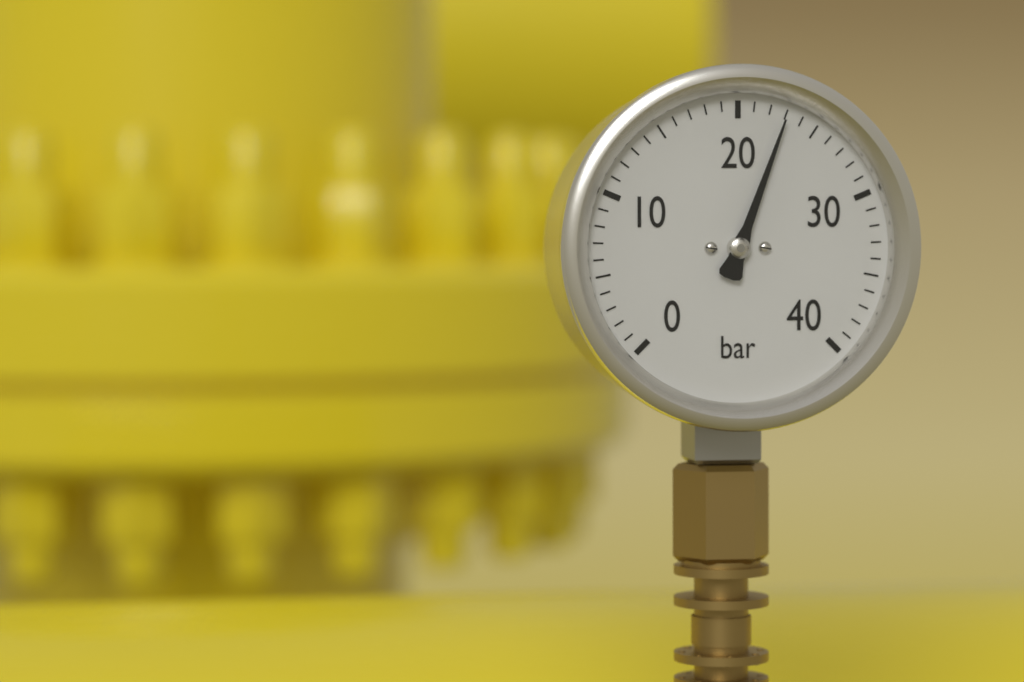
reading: 23 bar
